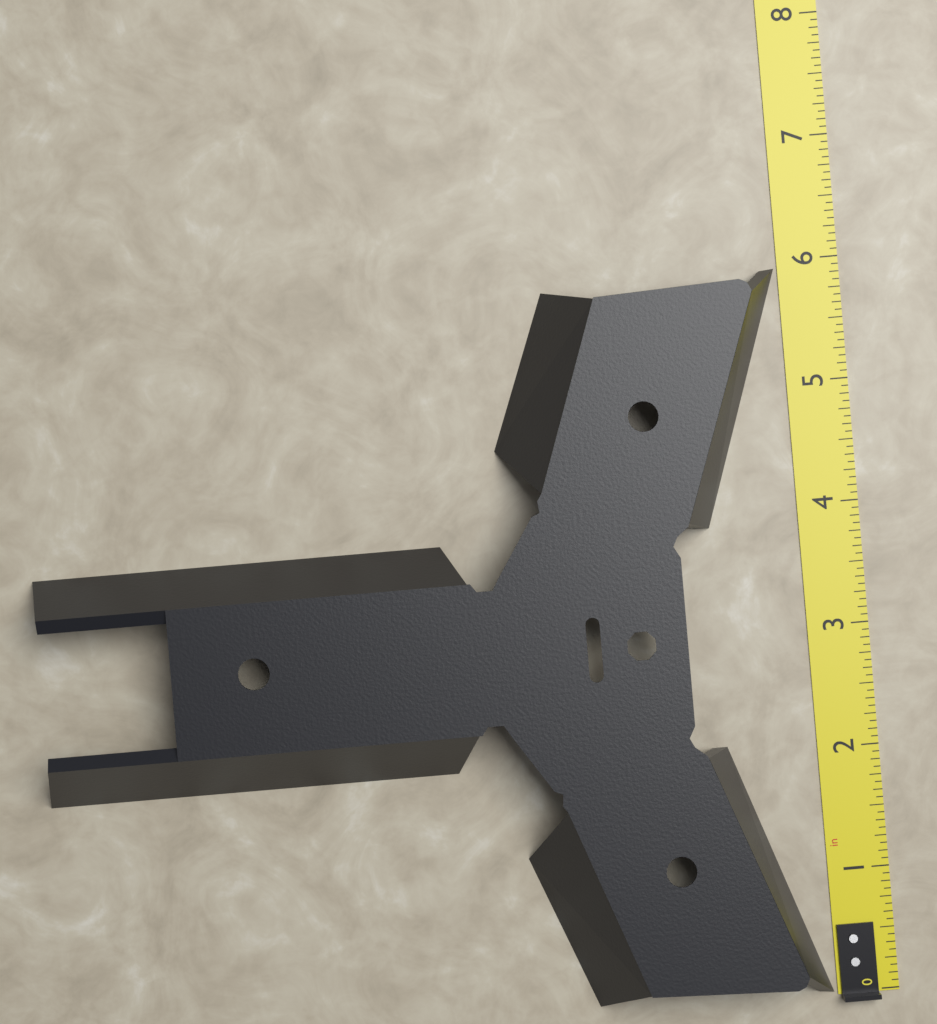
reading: 5.9375 in
